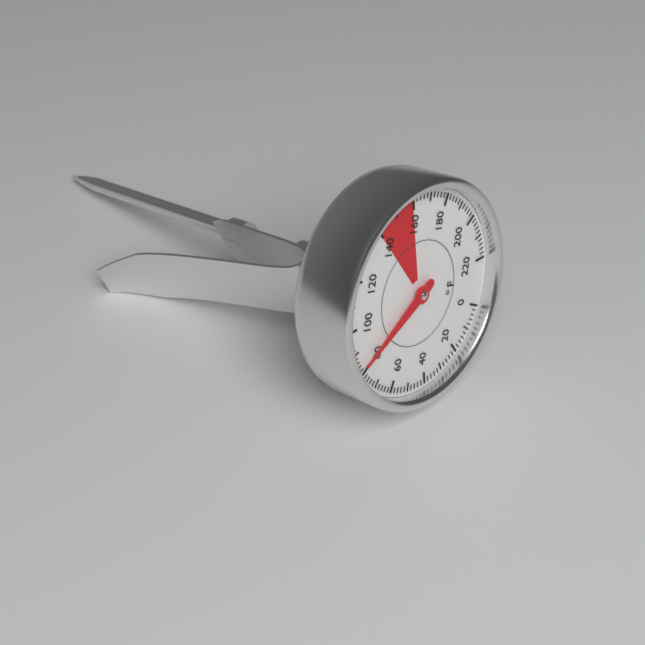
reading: 82 °F
